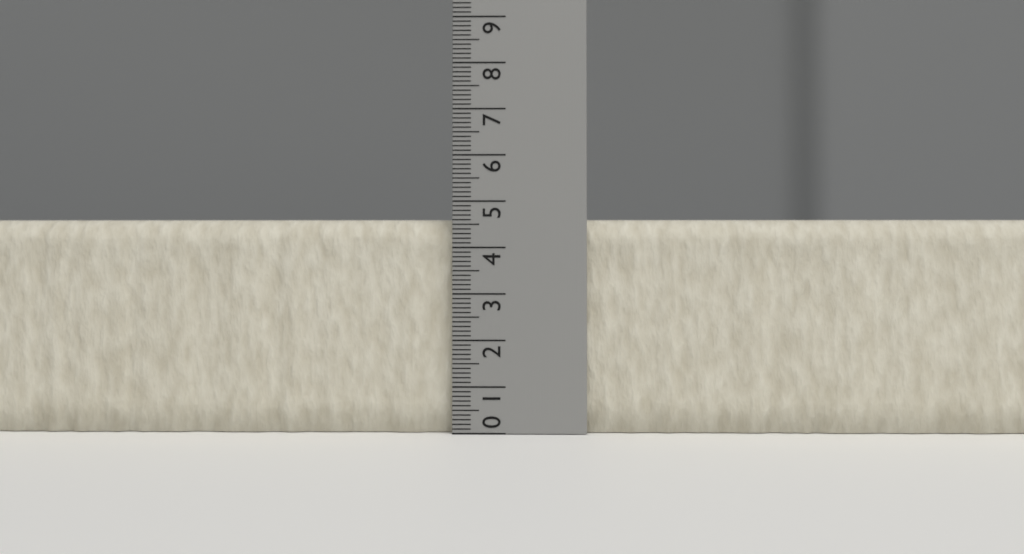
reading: 4.6 (no unit)
